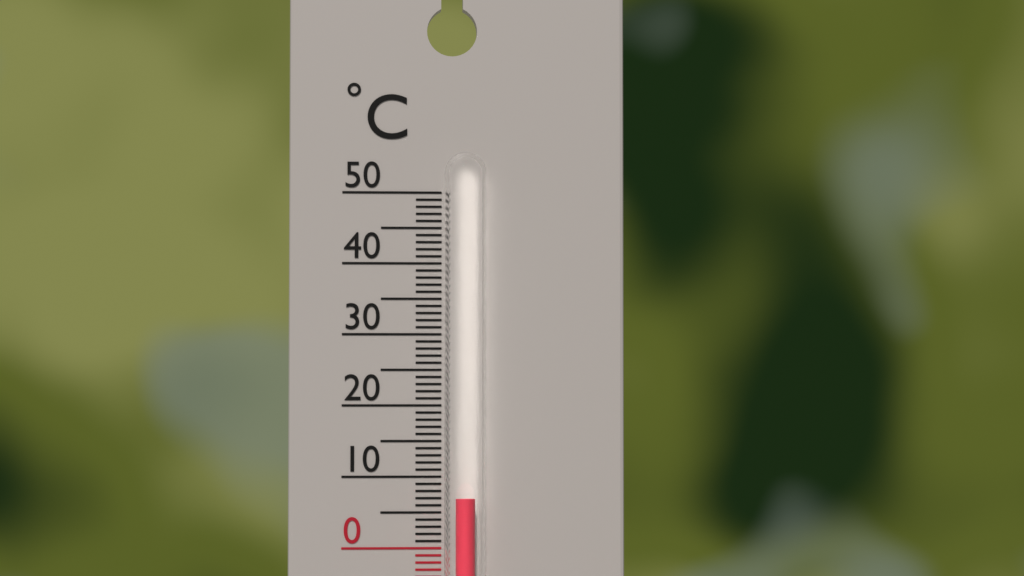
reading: 7 °C
